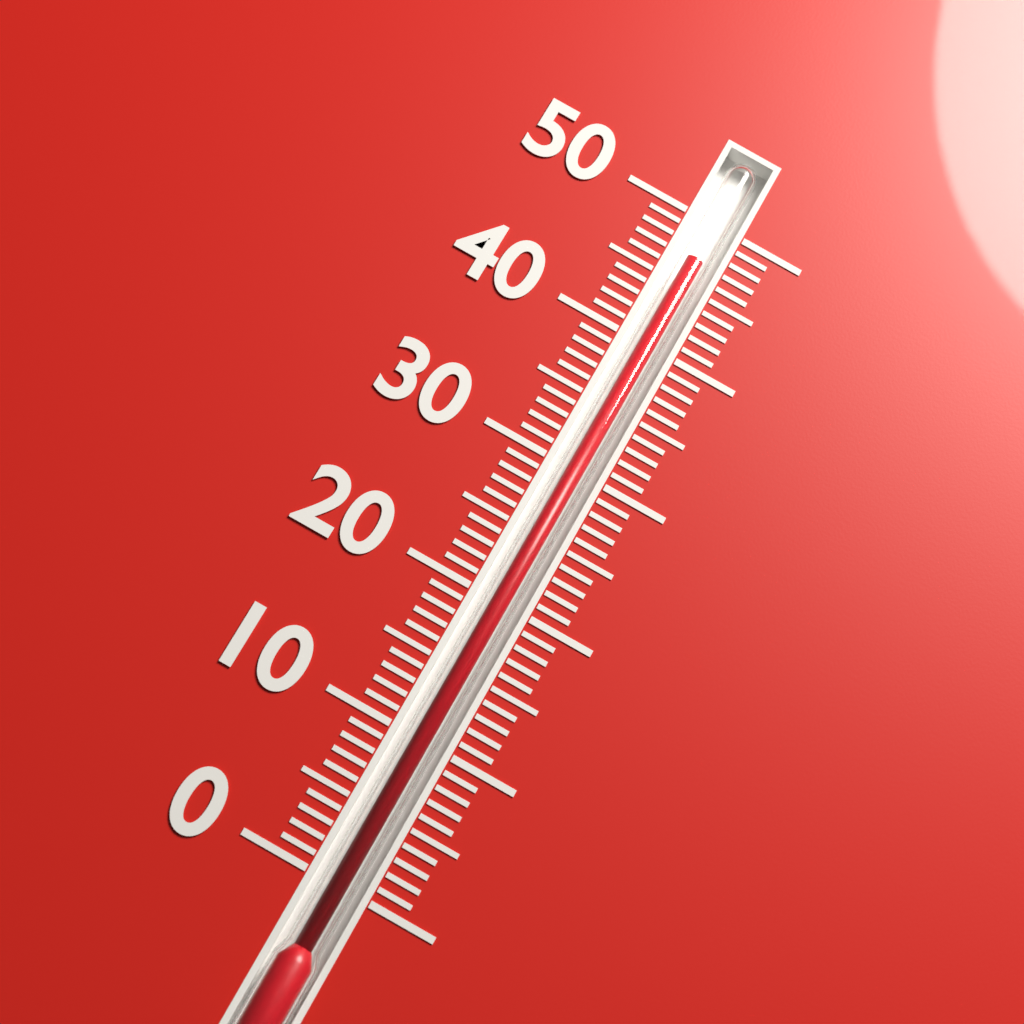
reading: 47 (no unit)
